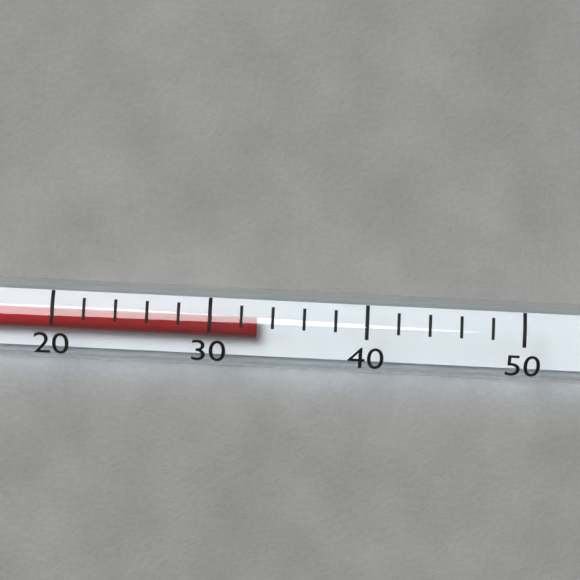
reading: 33 (no unit)
